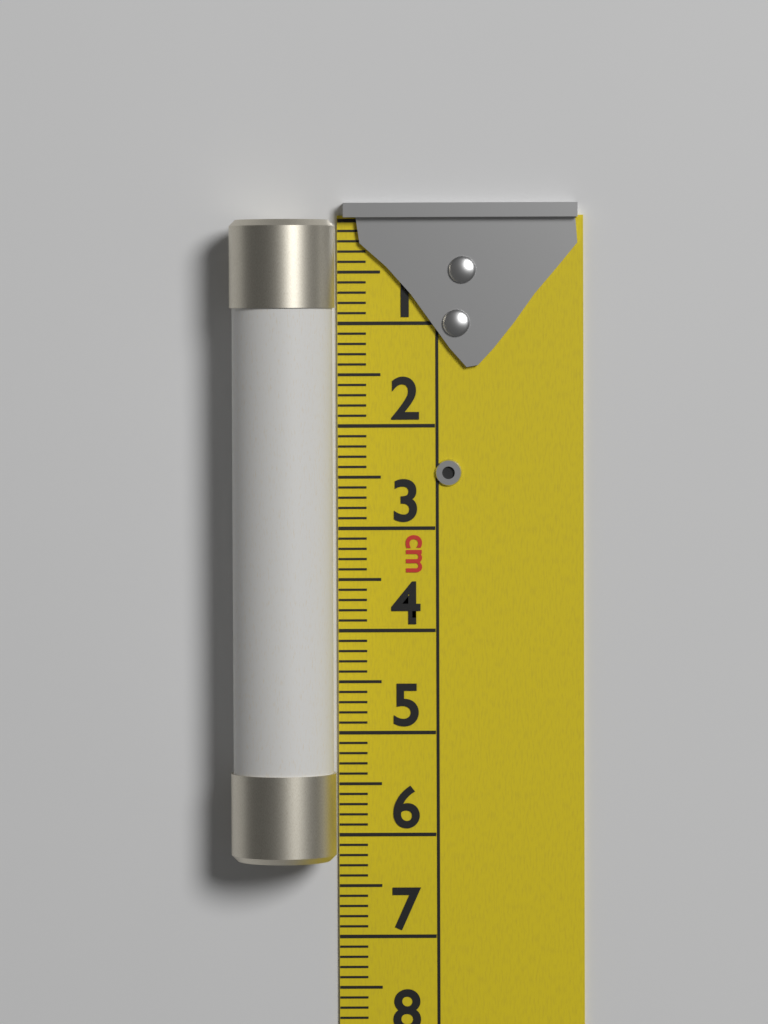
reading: 6.2 cm
